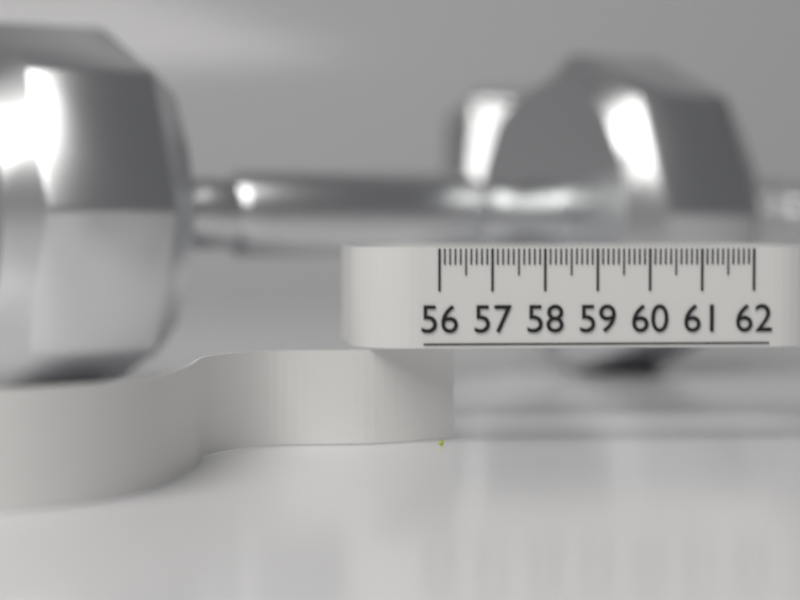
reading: 56.1 (no unit)
